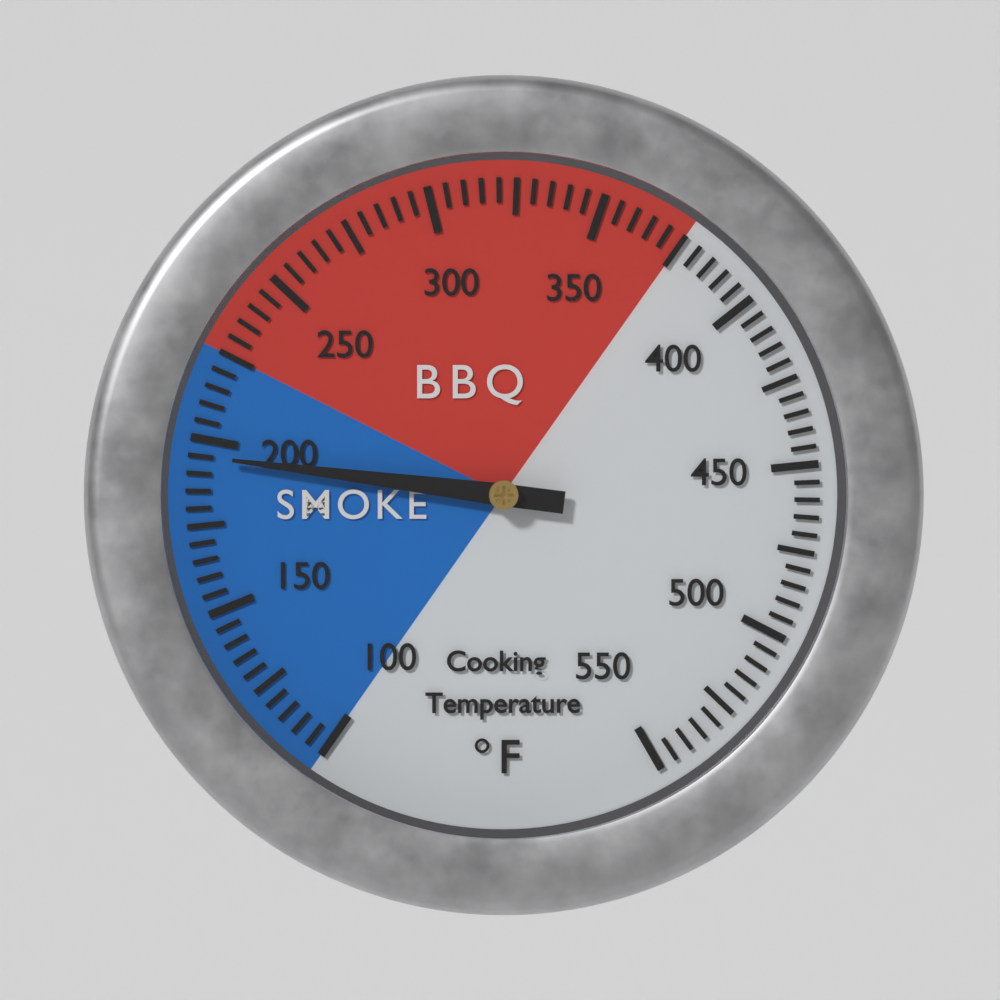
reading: 195 °F
